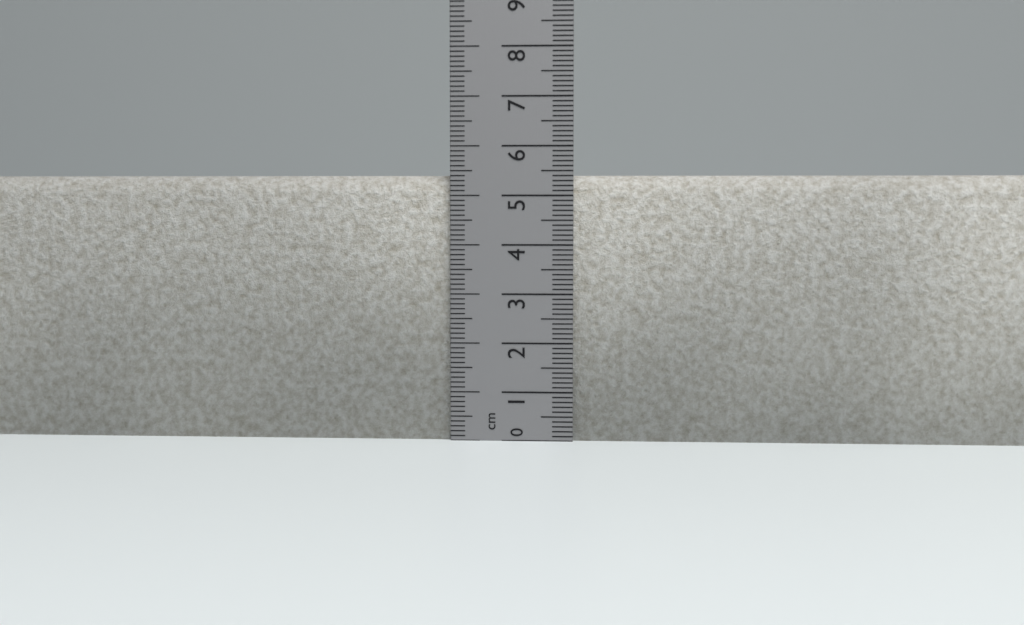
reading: 5.4 cm
